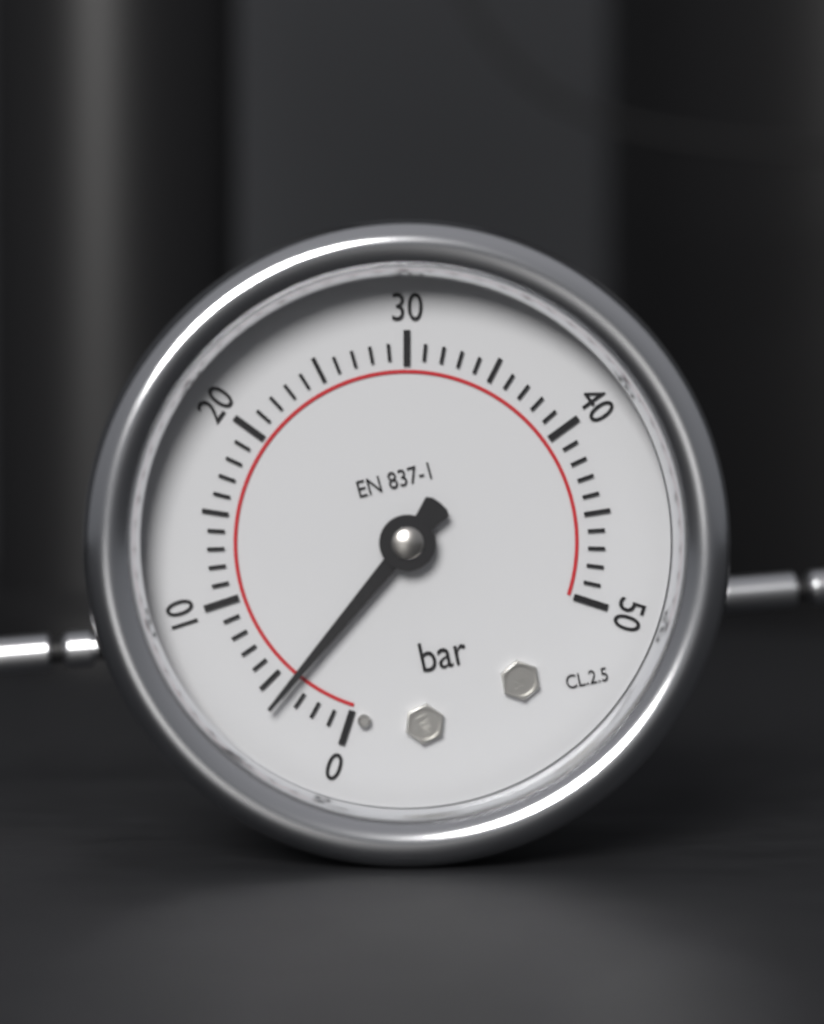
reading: 4 bar
